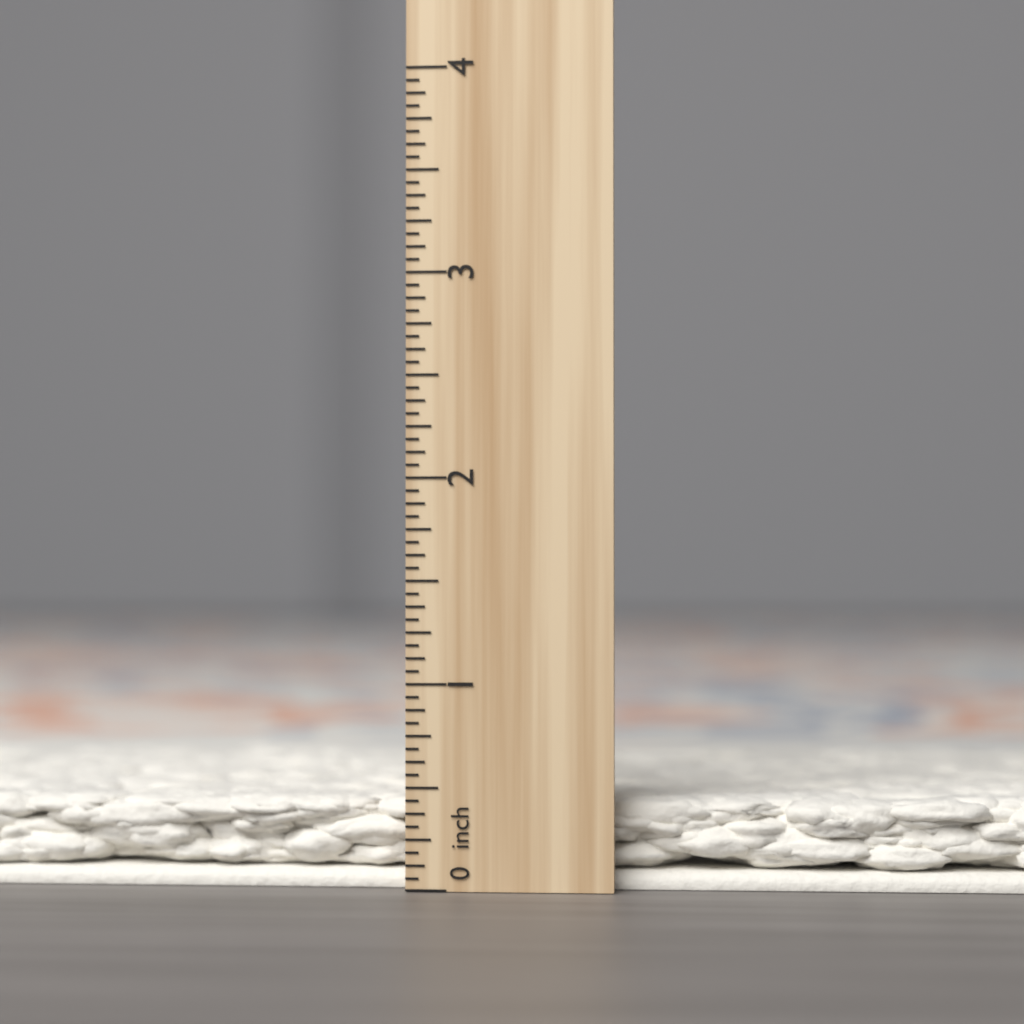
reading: 0.4375 inch
